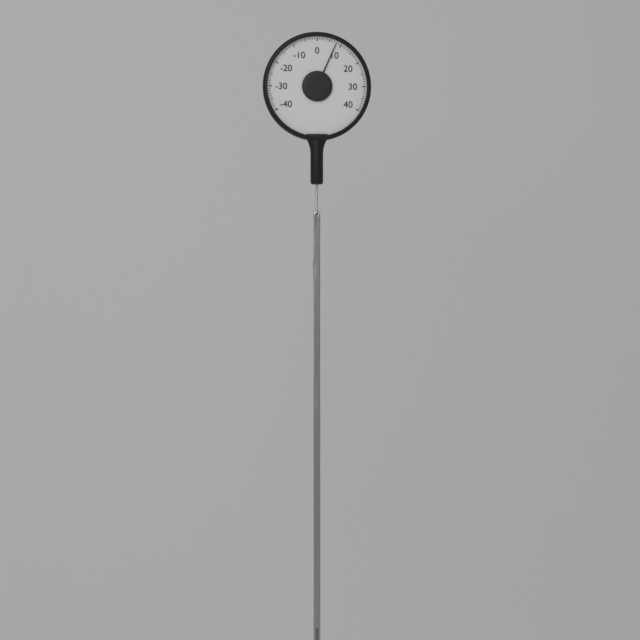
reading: 8 (no unit)
